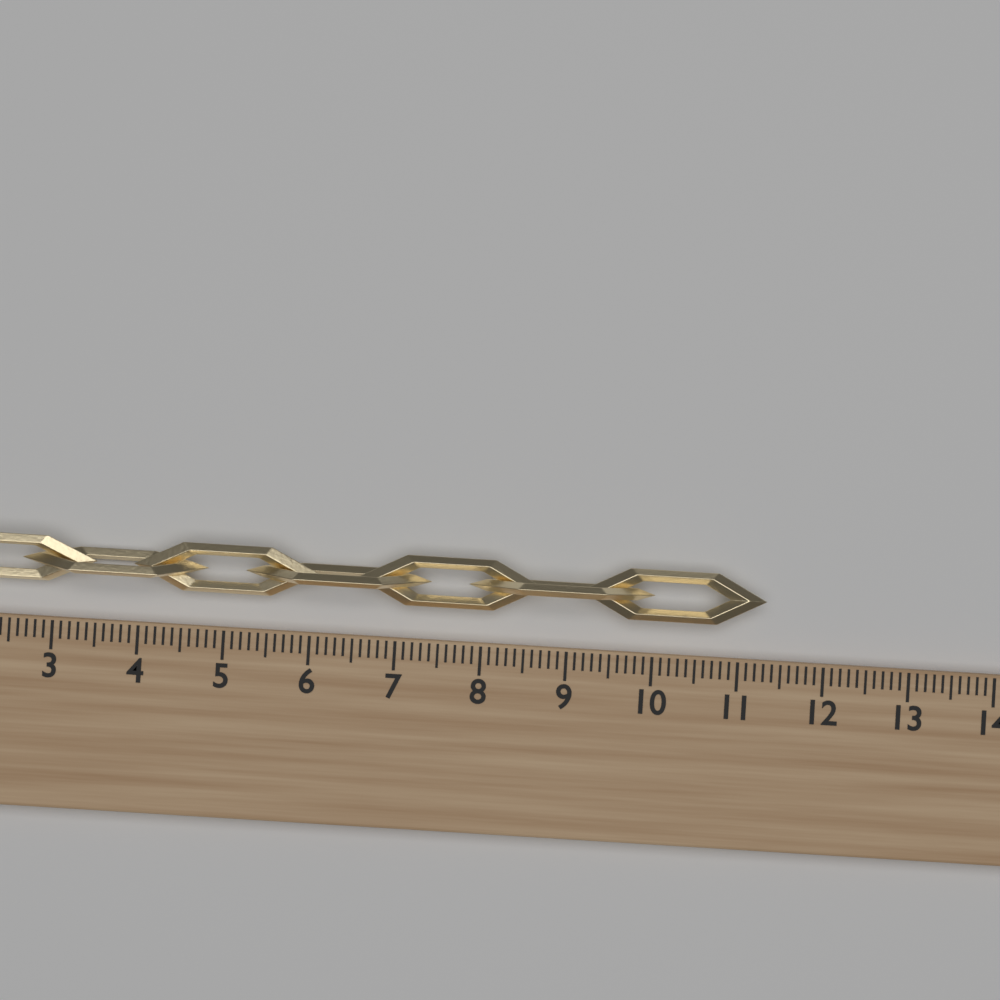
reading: 11.3 (no unit)
